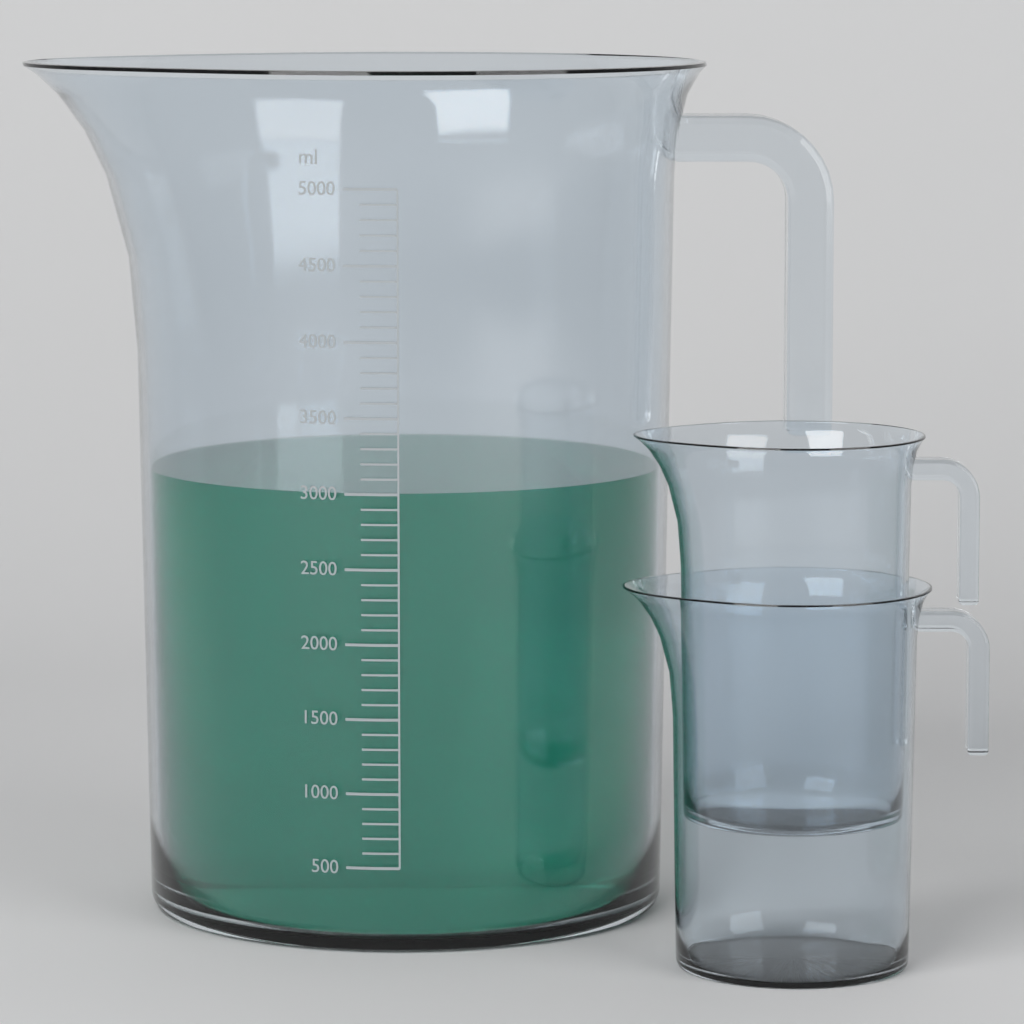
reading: 3000 ml
